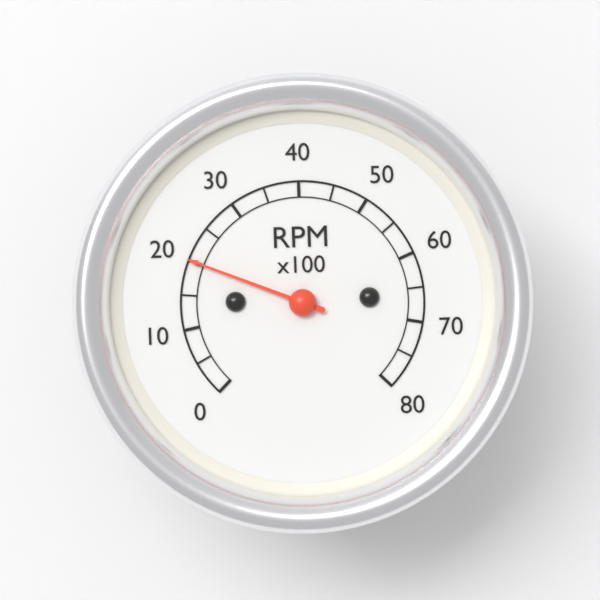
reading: 20 RPM x100
